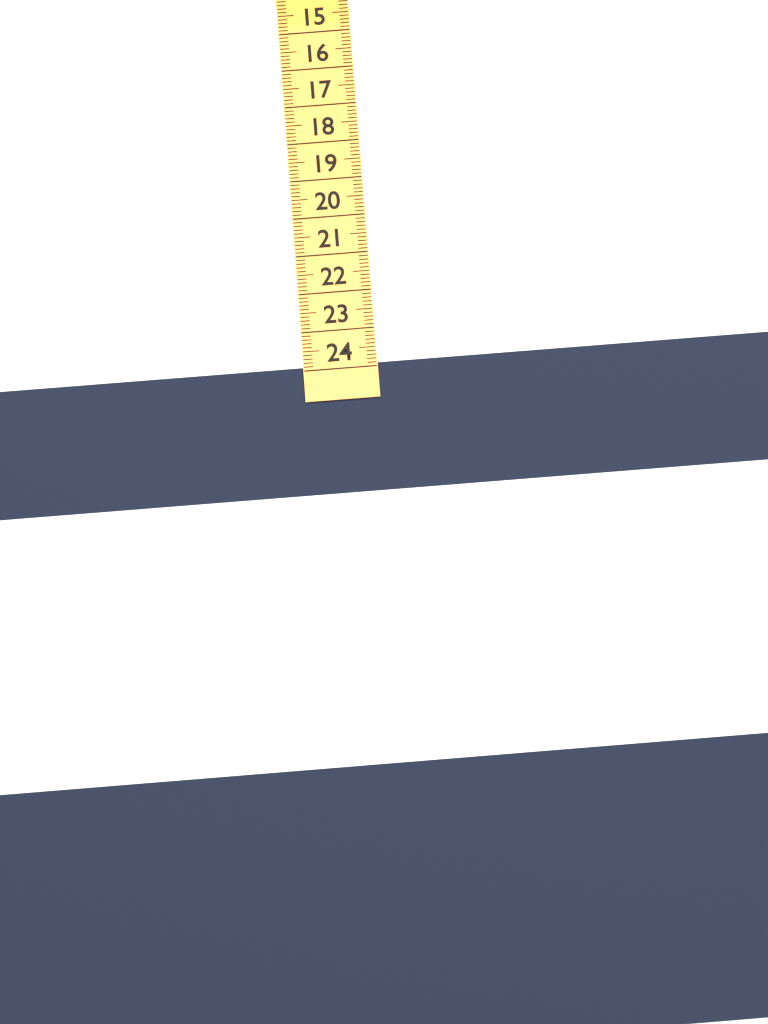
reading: 23.9 (no unit)
